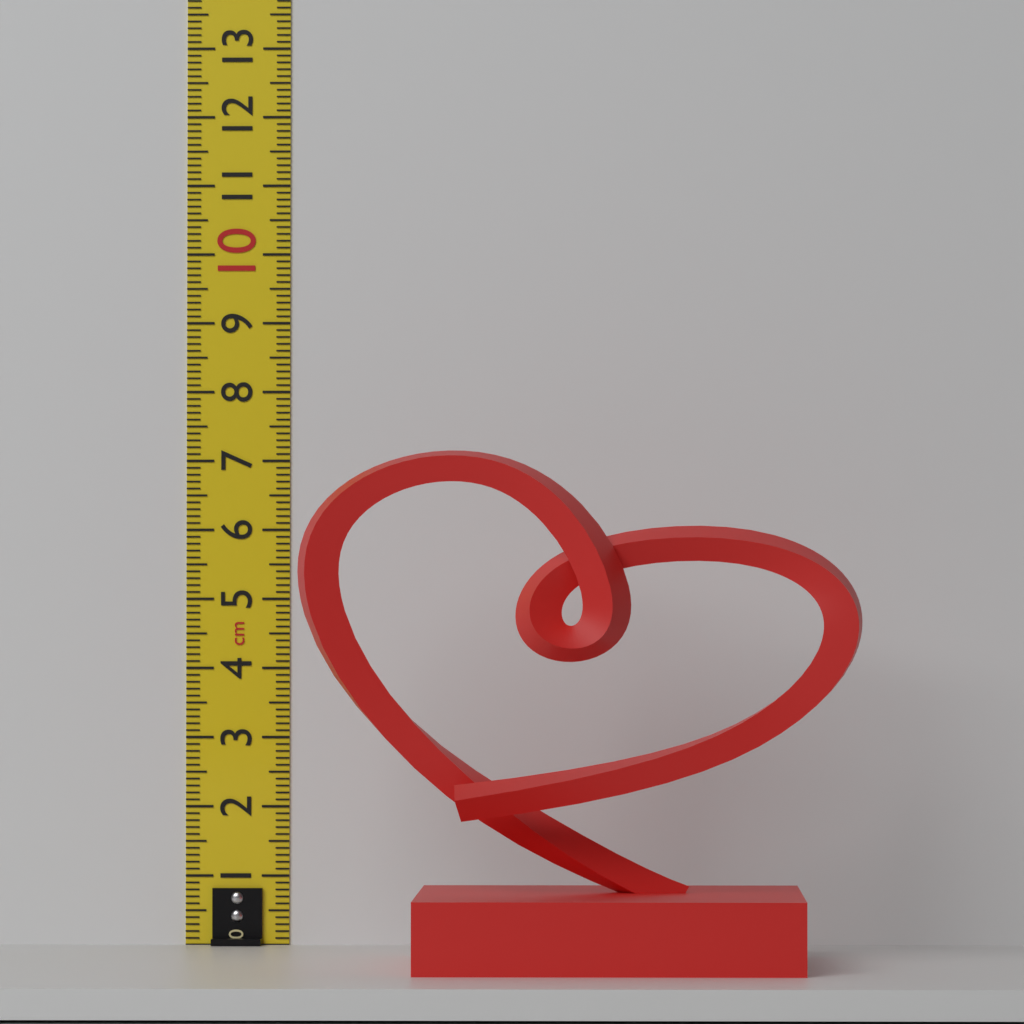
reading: 7.0 cm
